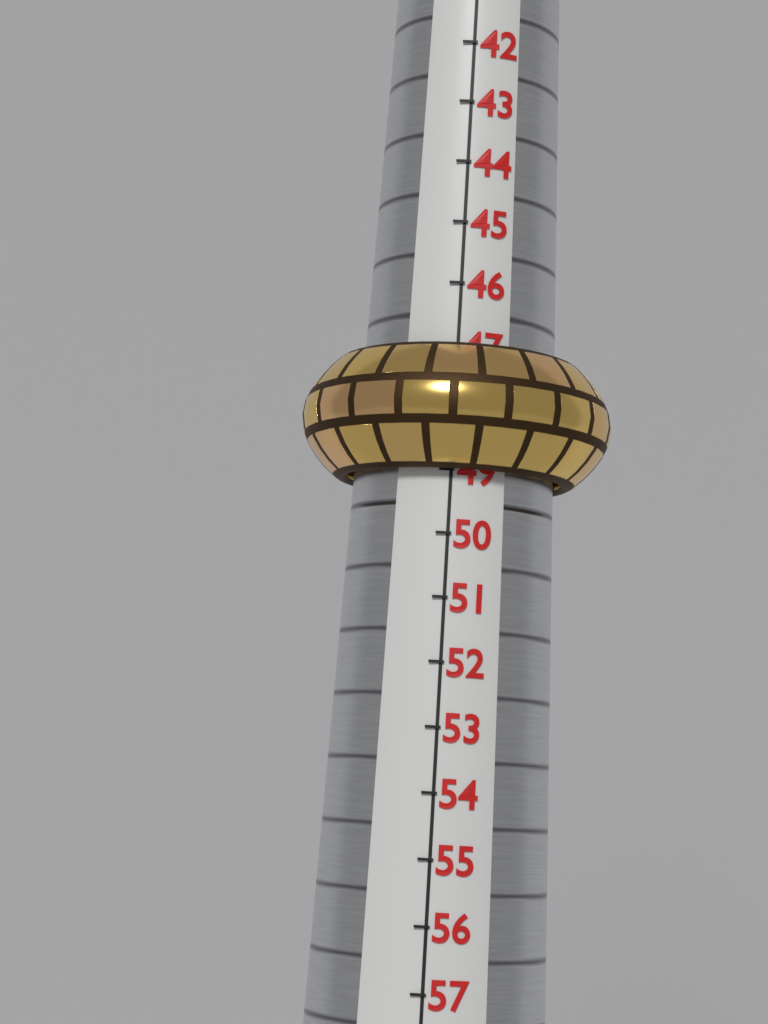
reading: 49 (no unit)
